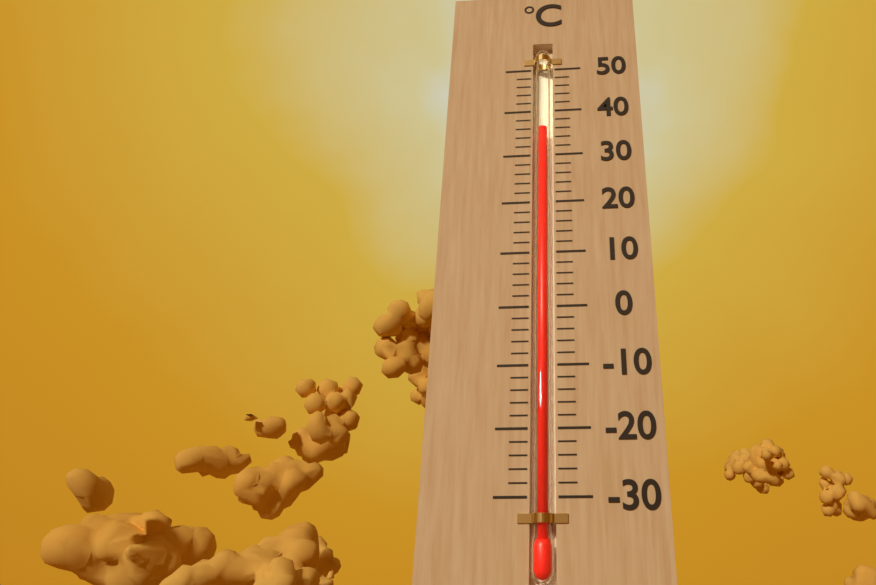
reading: 36 °C
